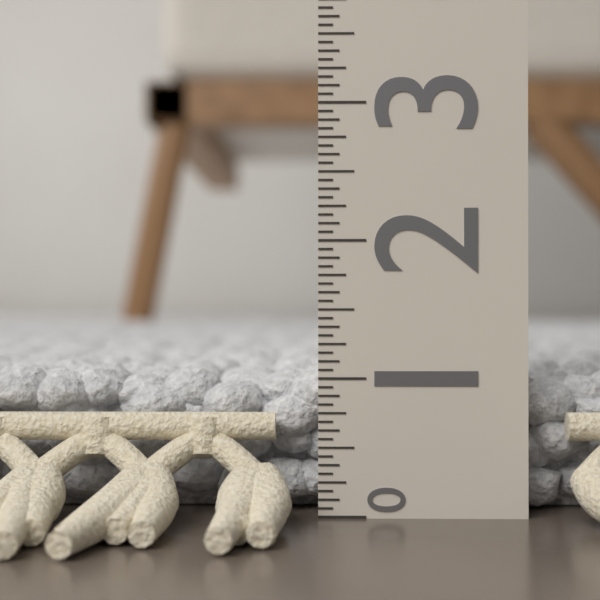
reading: 1.1250 (no unit)
